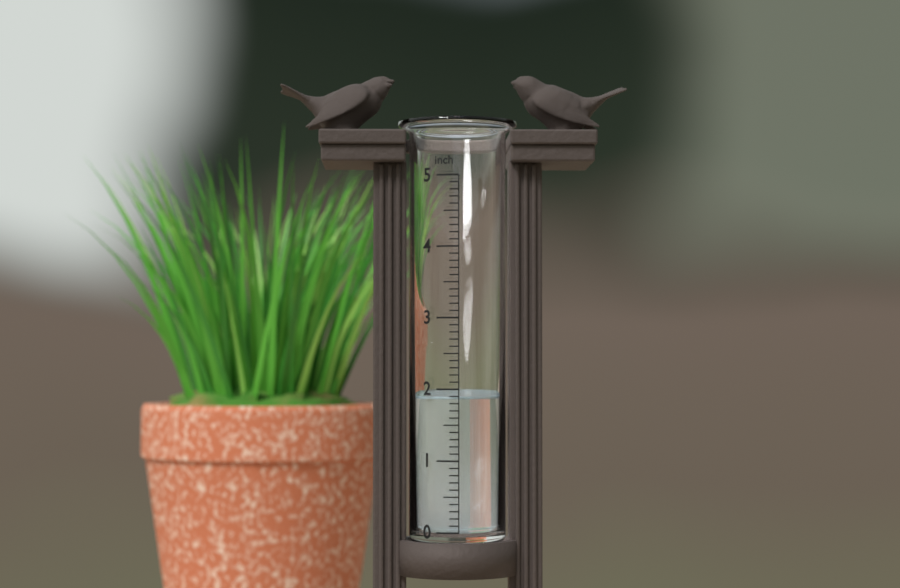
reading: 1.9 inch
